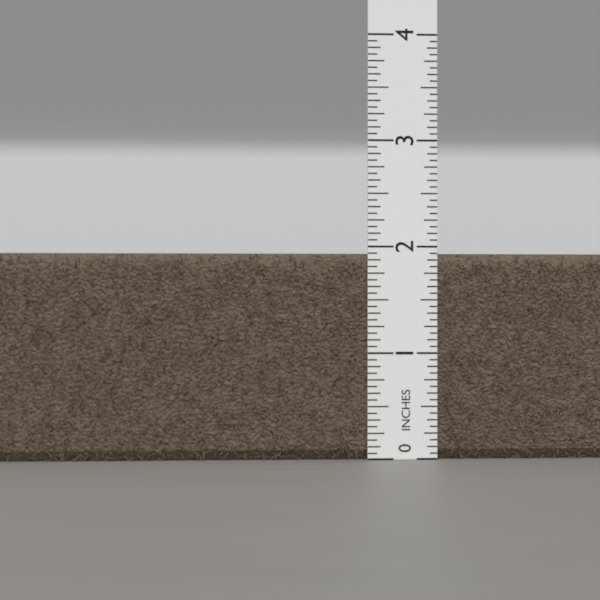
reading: 1.9375 in
